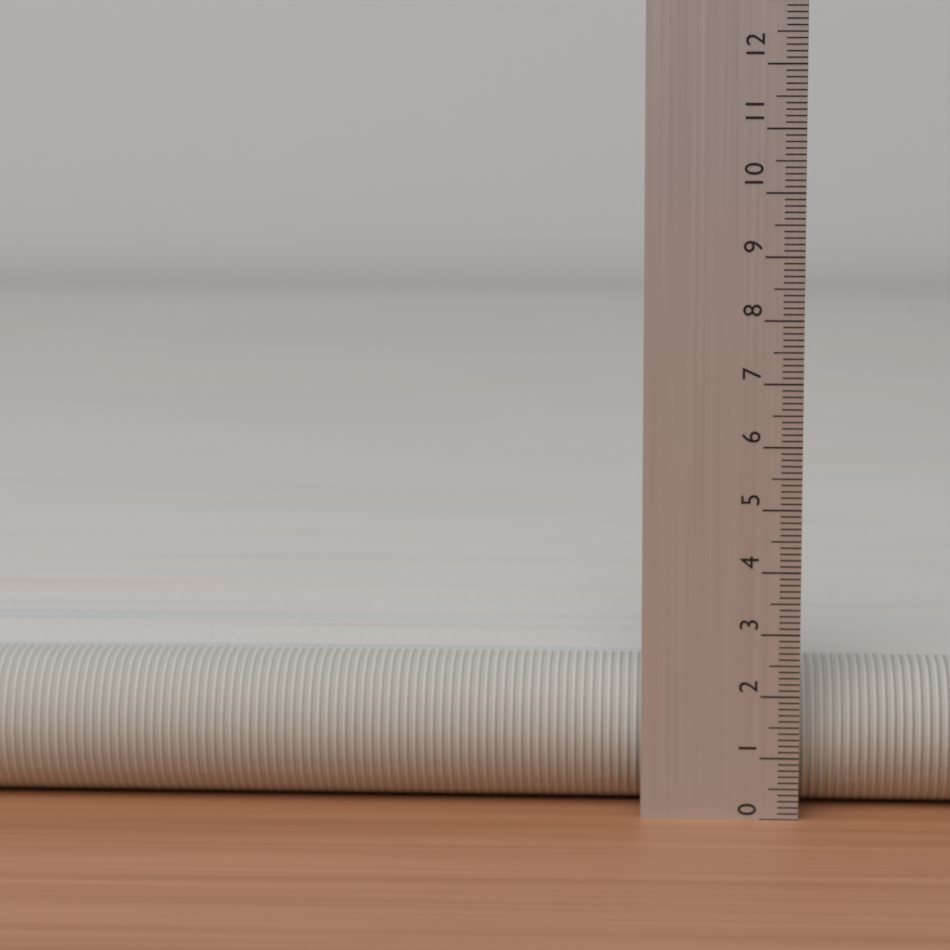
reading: 2.3 (no unit)
